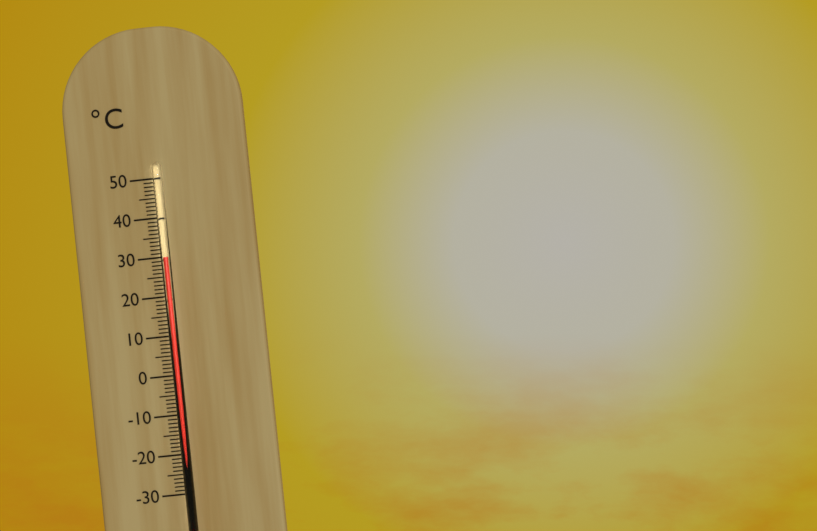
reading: 30 °C
